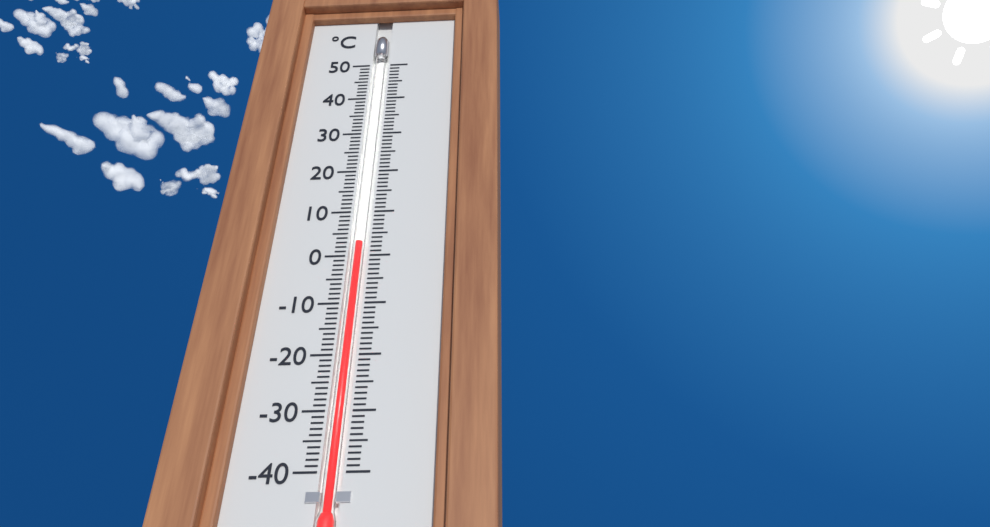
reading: 3 °C
